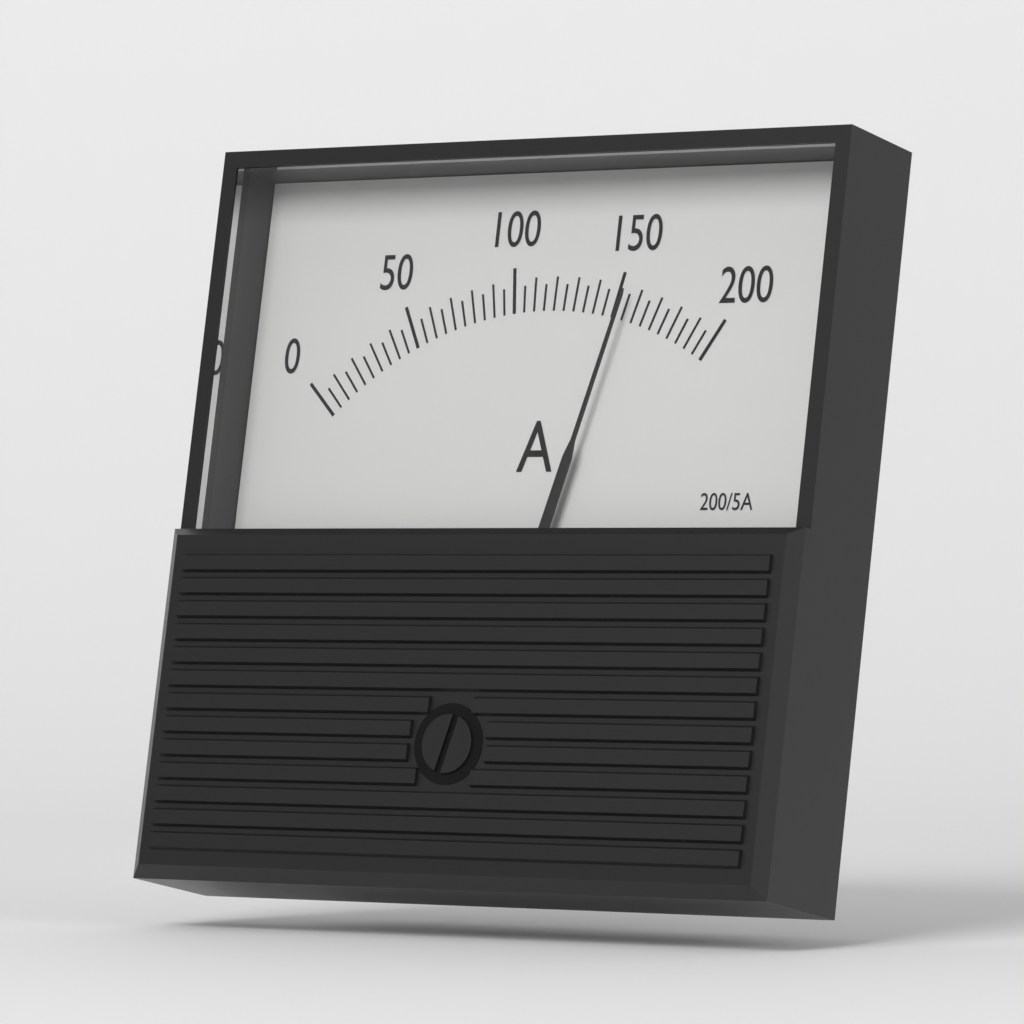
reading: 155 A
